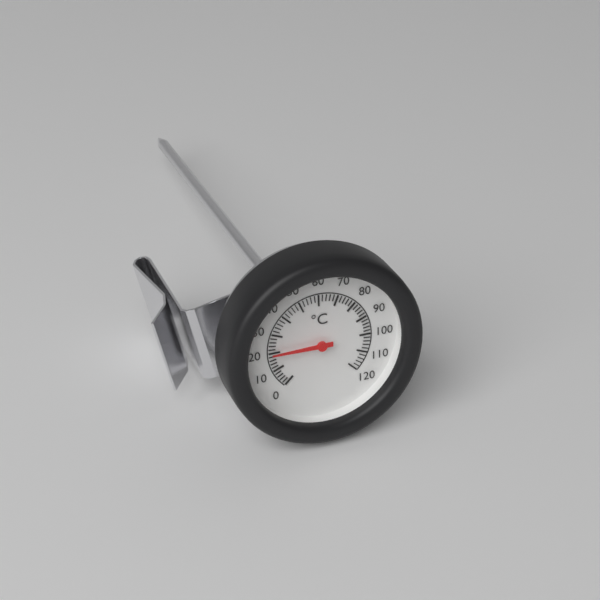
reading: 20 °C
